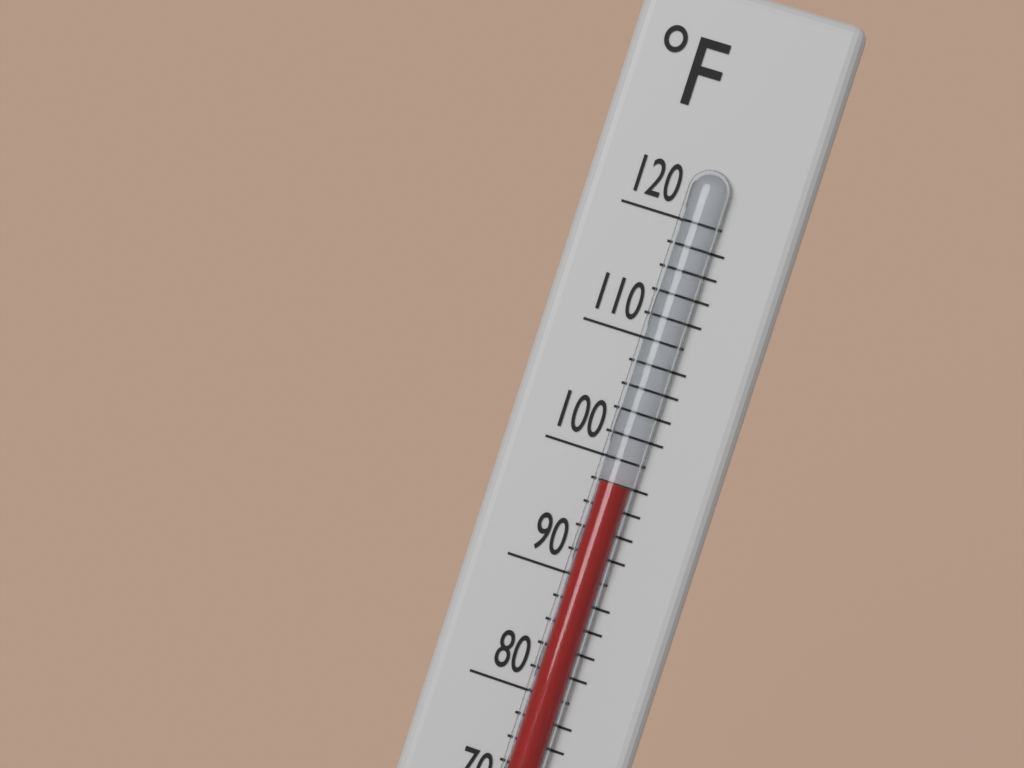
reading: 98 °F
